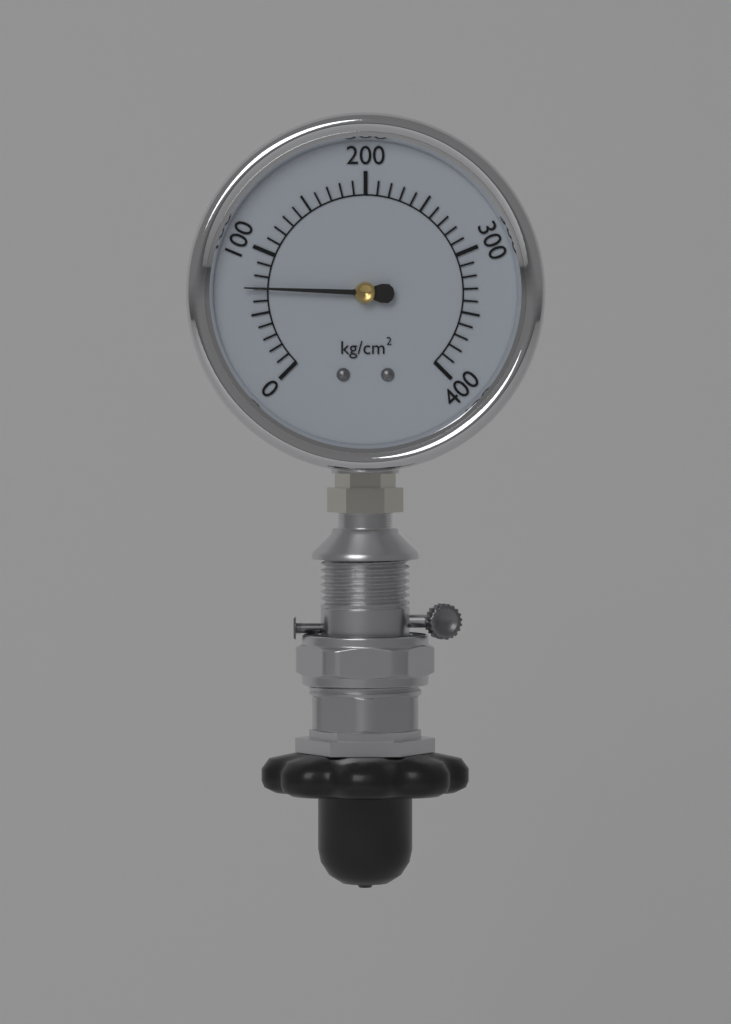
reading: 70 kg/cm²
